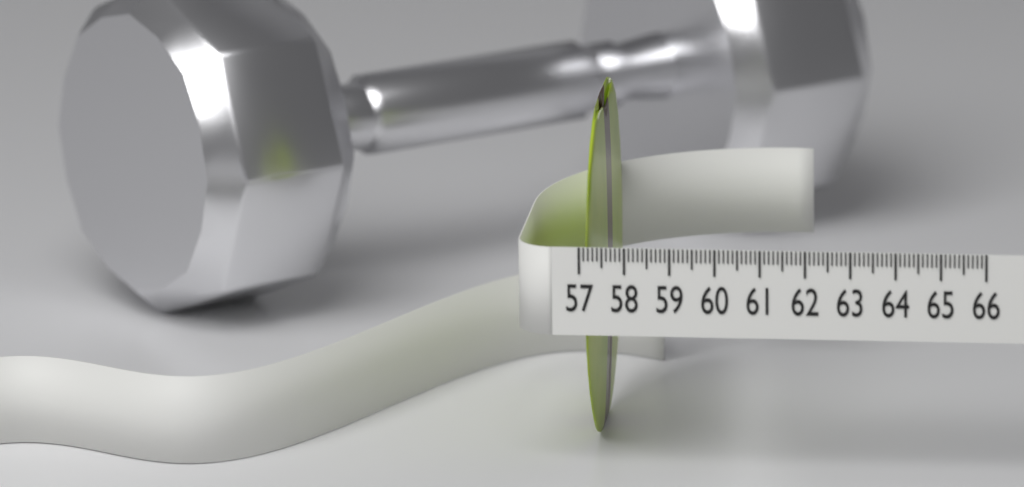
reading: 57.3 (no unit)
